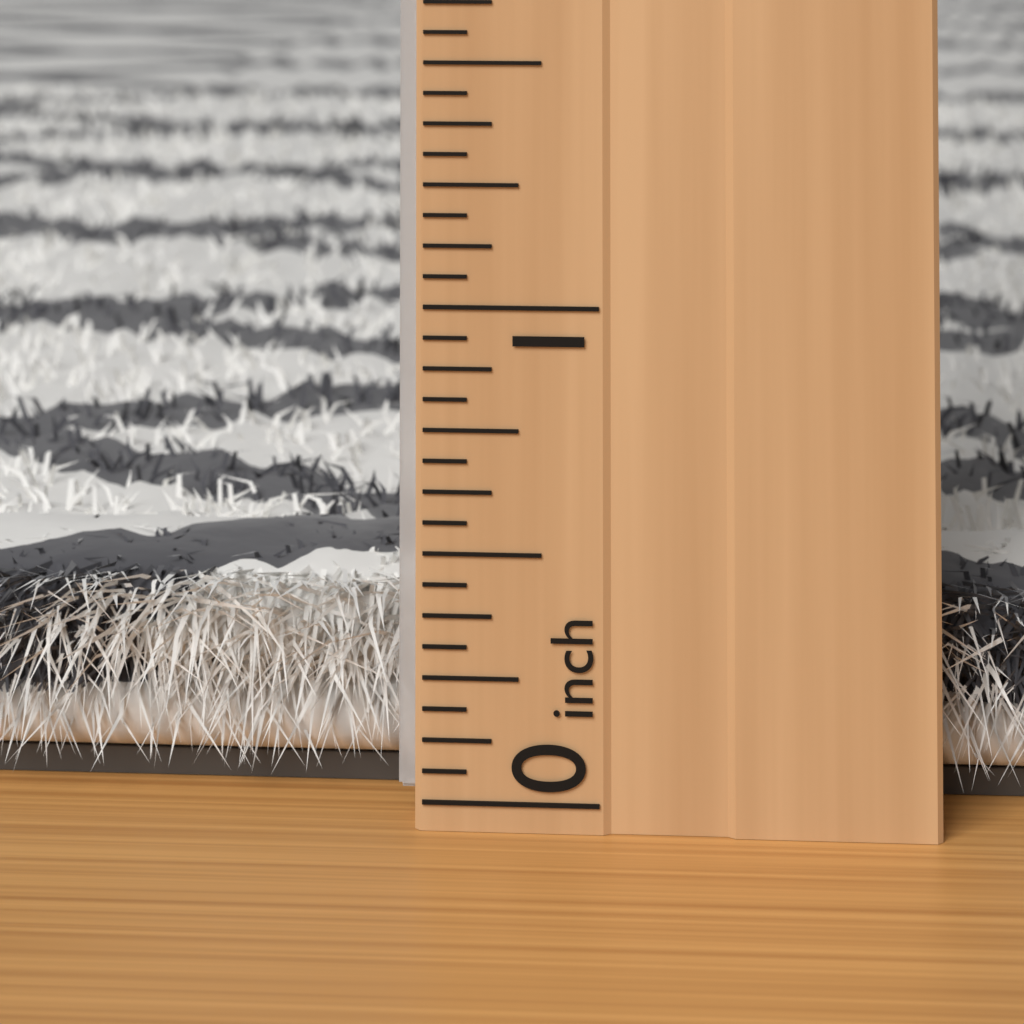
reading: 0.3750 inch
